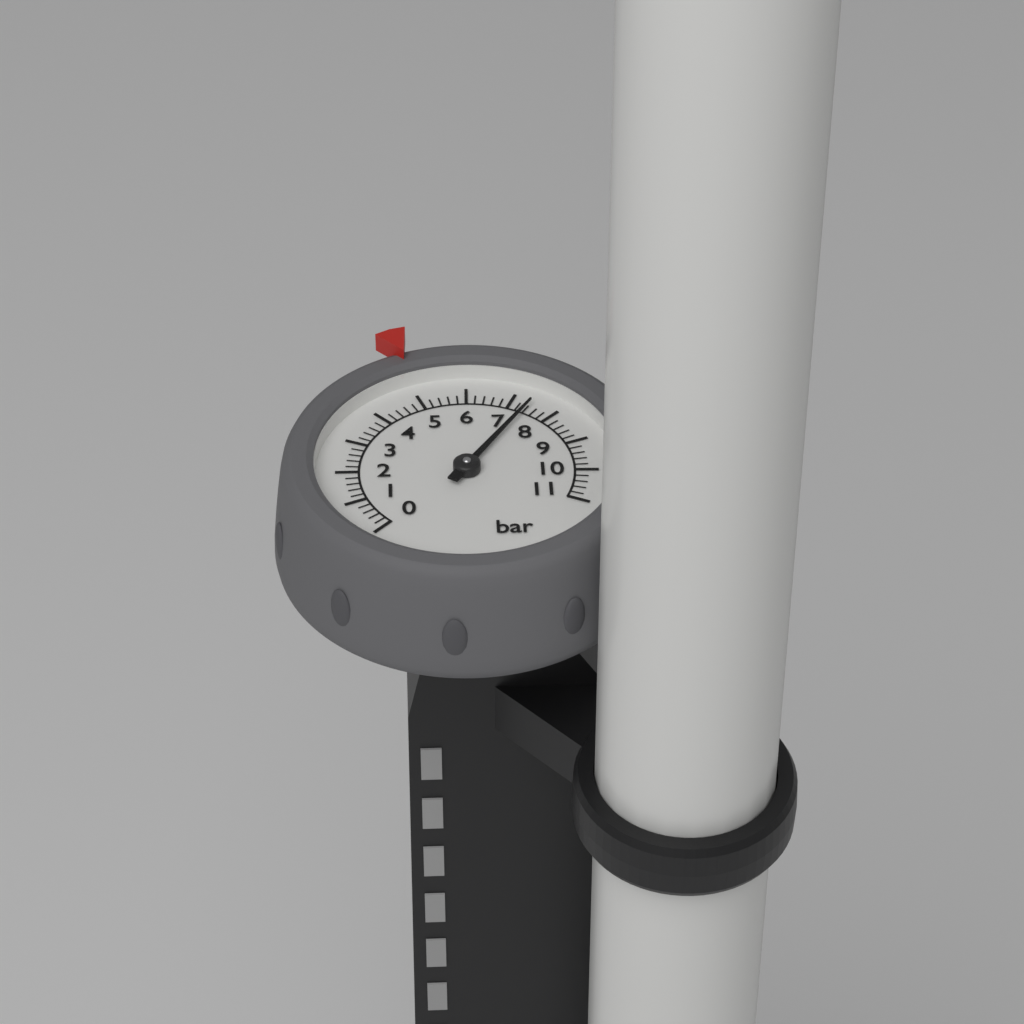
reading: 7.4 bar
